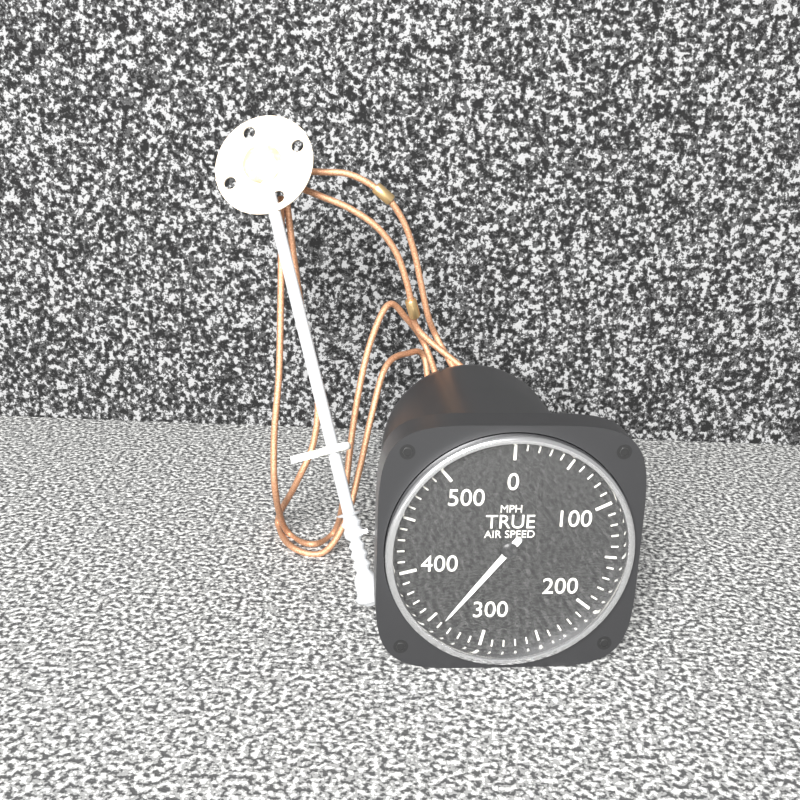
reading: 340 MPH
